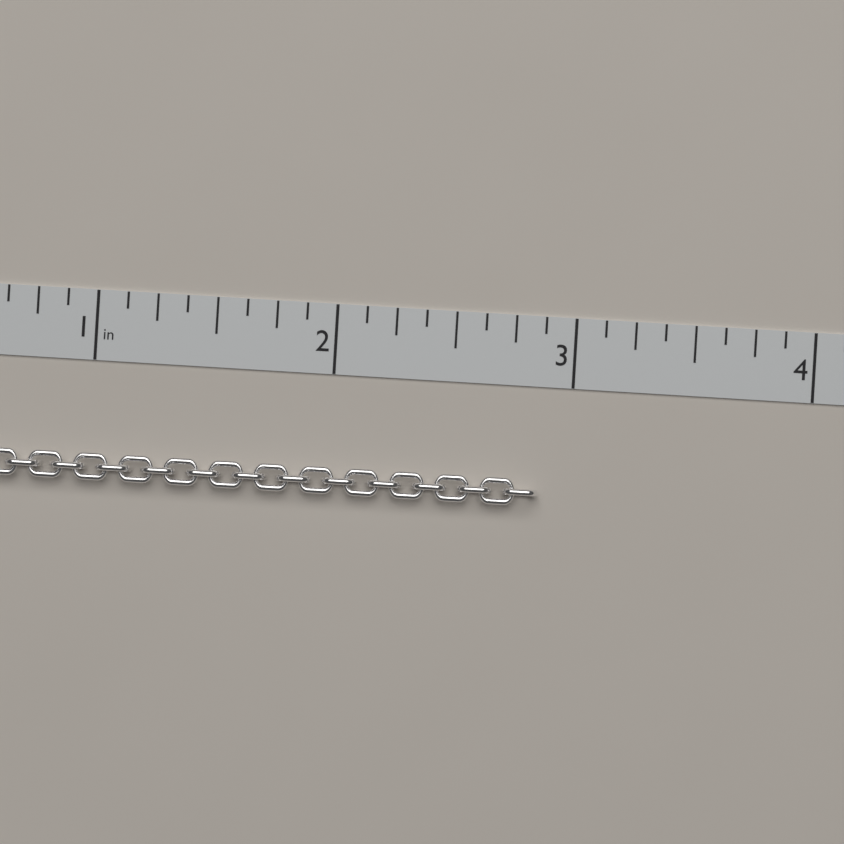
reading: 2.875 in
